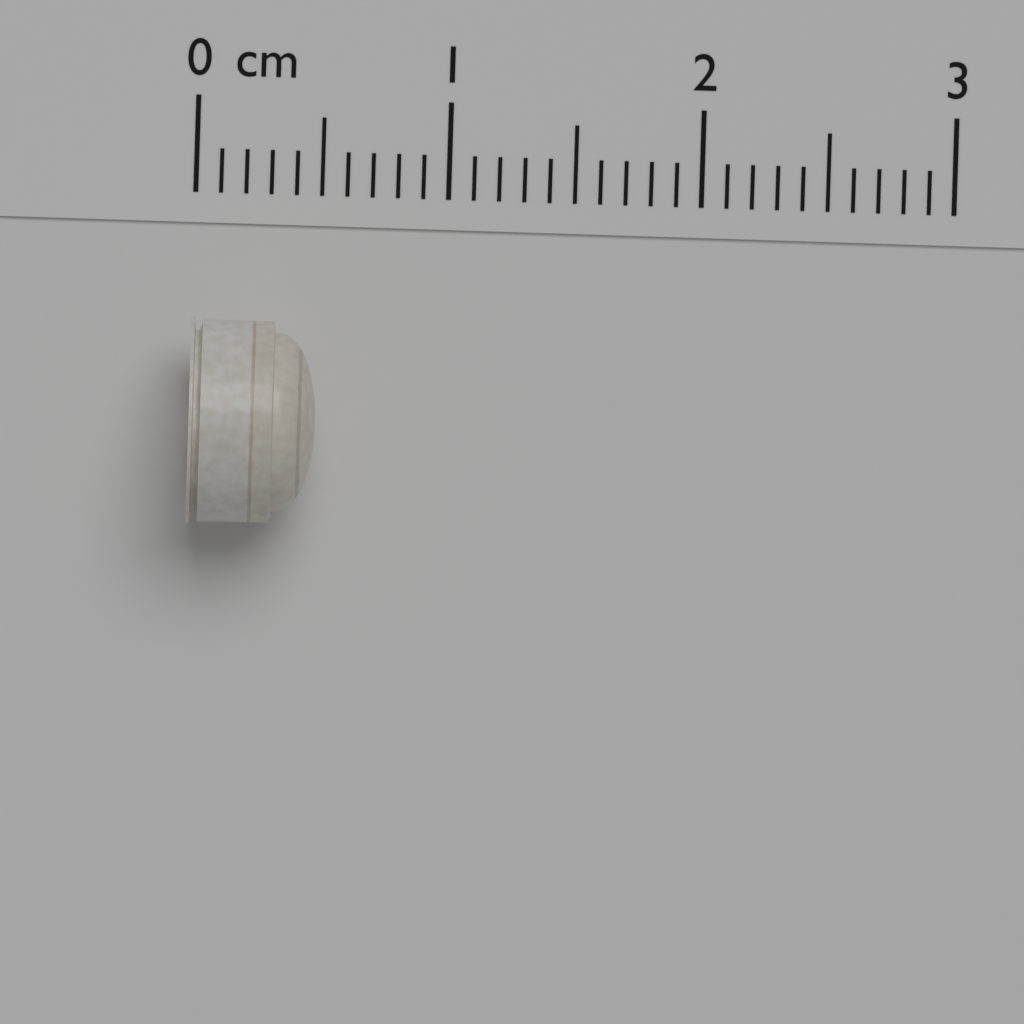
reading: 0.5 cm
